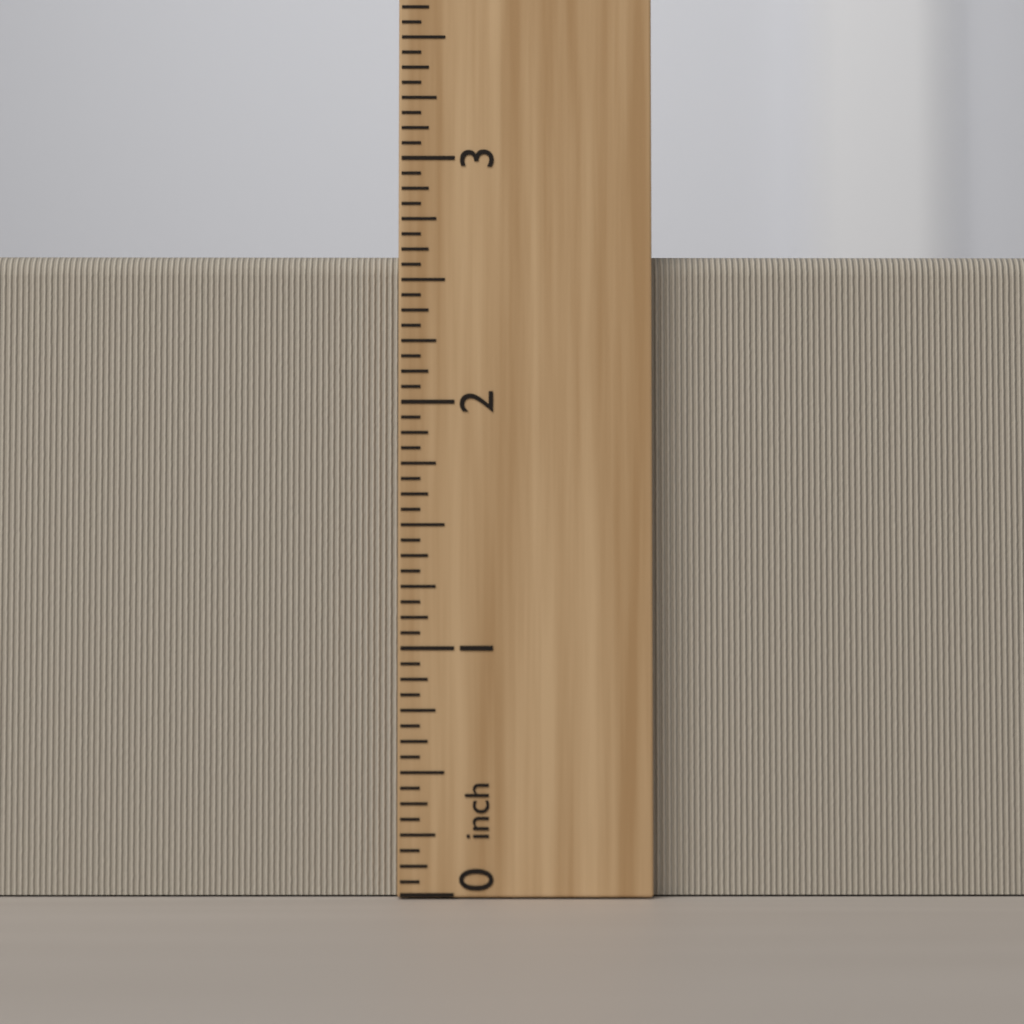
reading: 2.6250 inch
